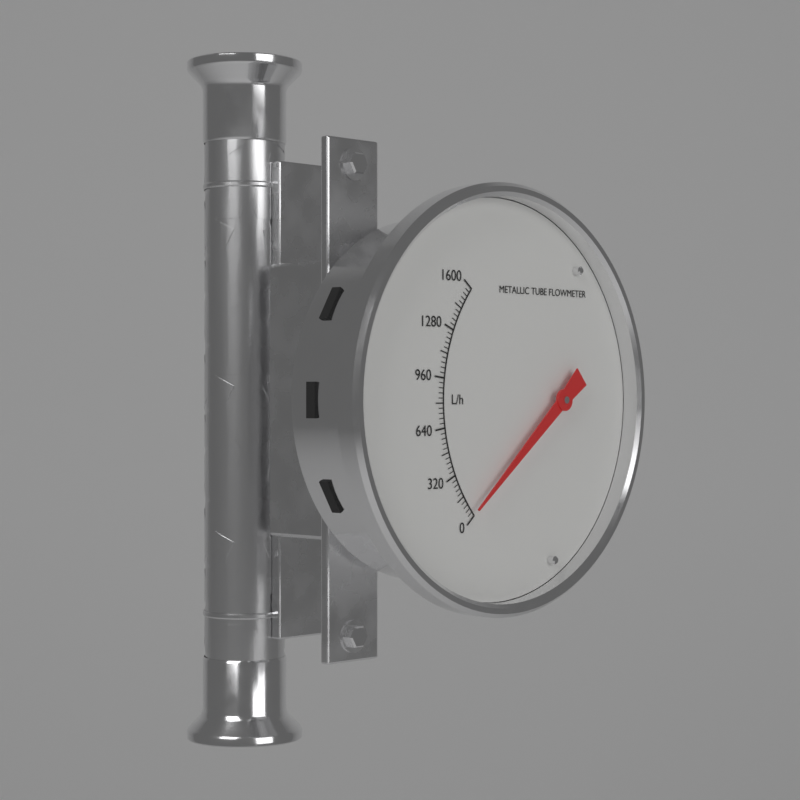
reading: 40 L/h
